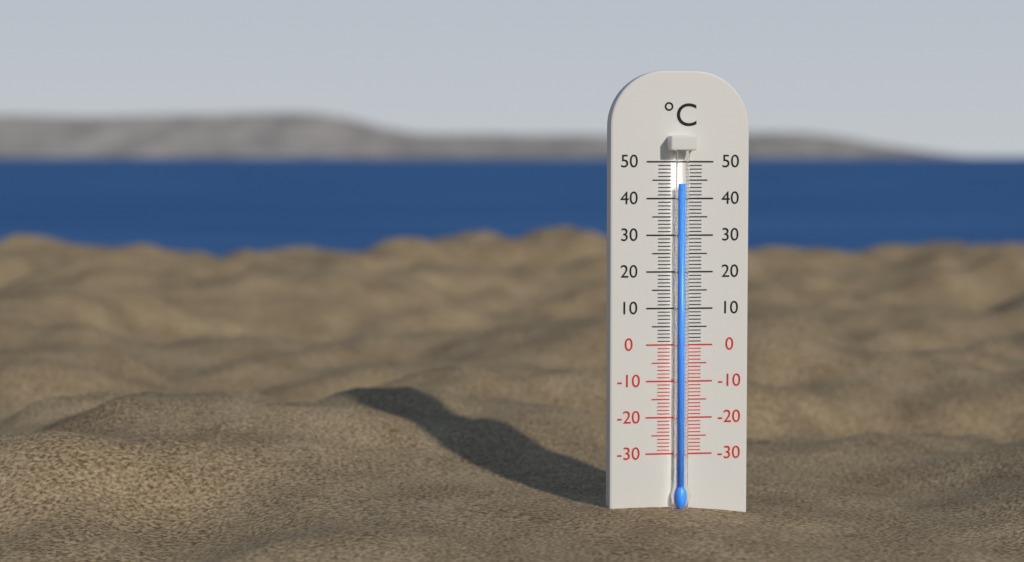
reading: 44 °C
